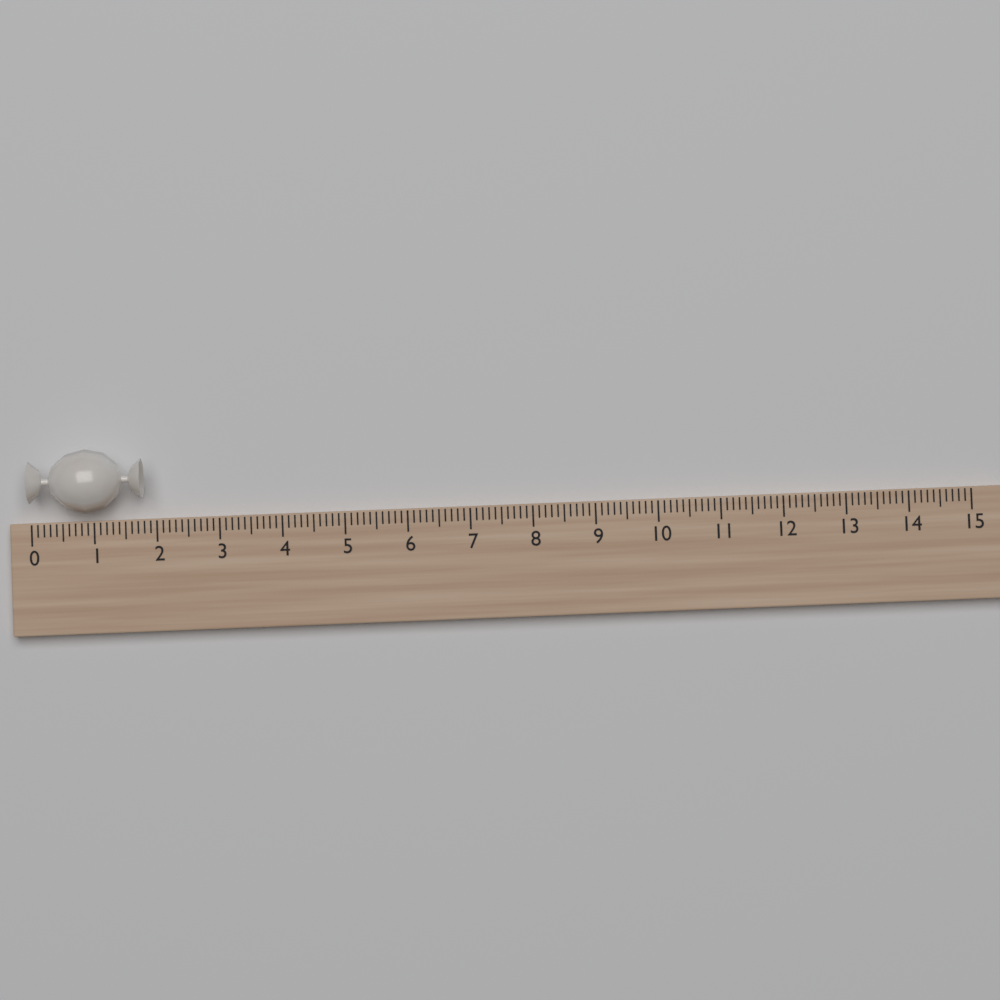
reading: 1.8 (no unit)
